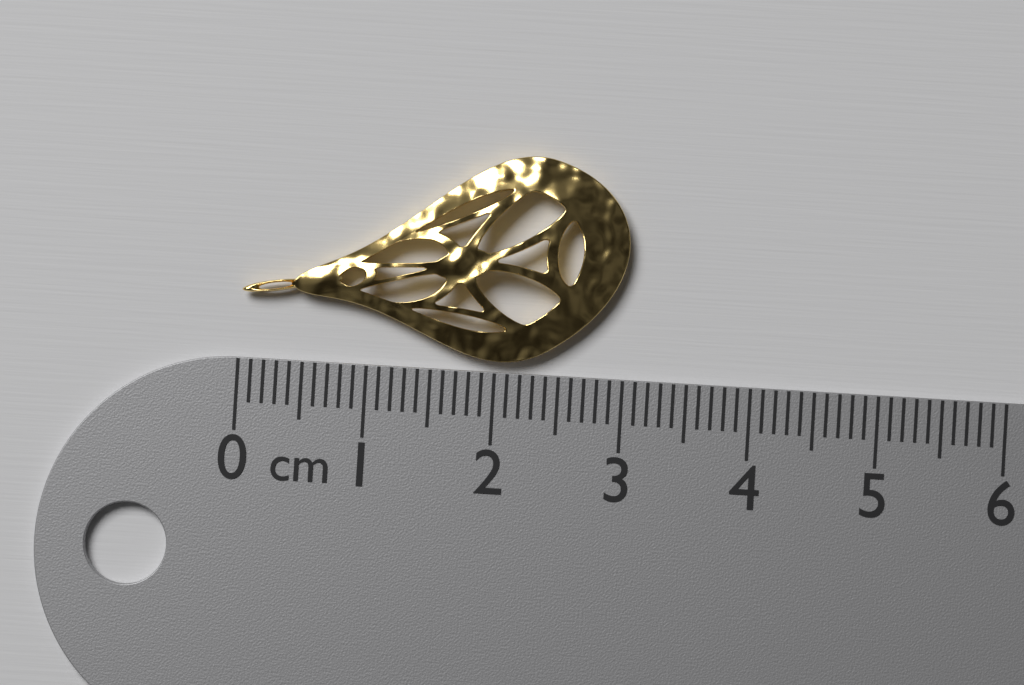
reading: 3.0 cm
